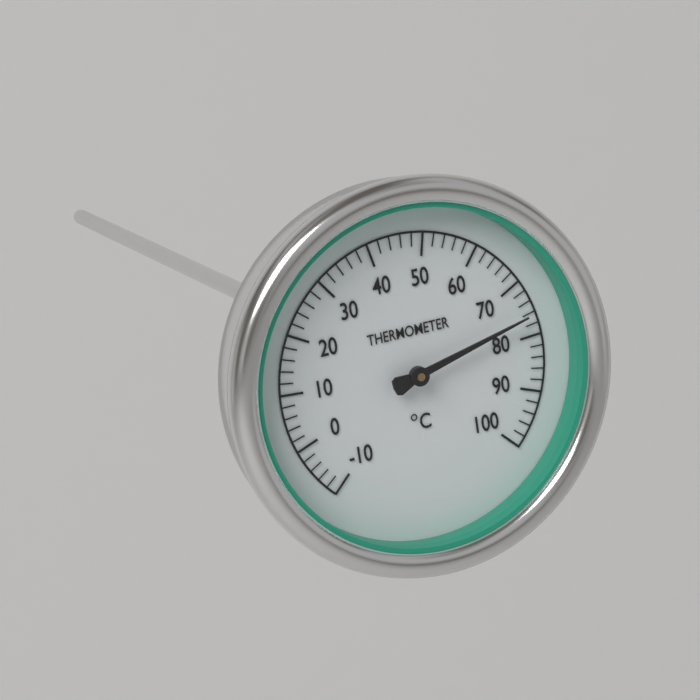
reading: 76 °C
